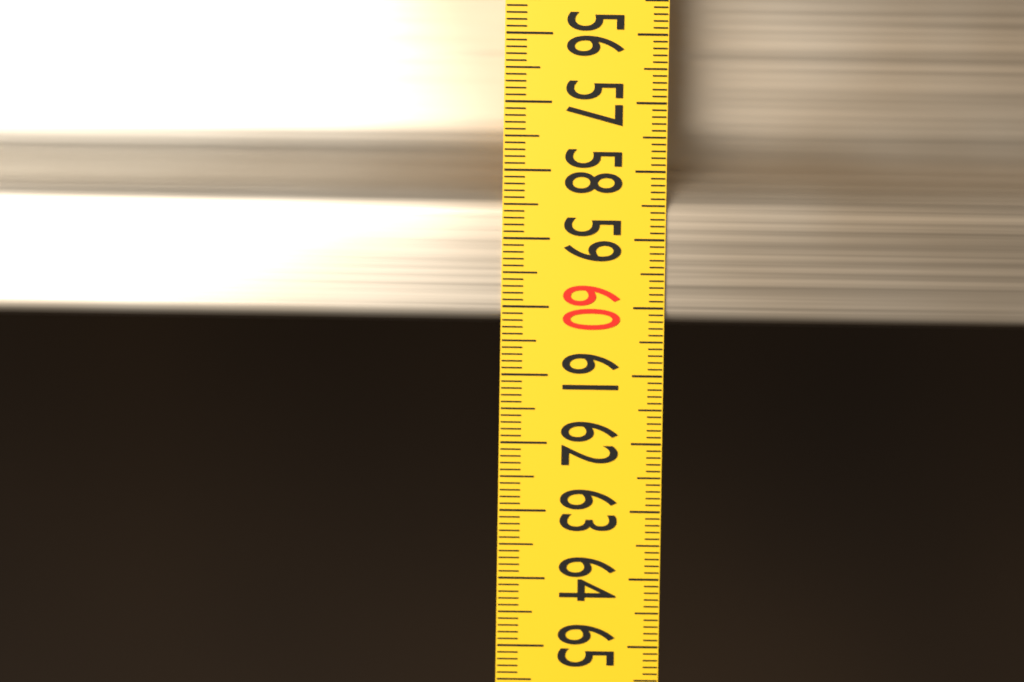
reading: 60.2 (no unit)
